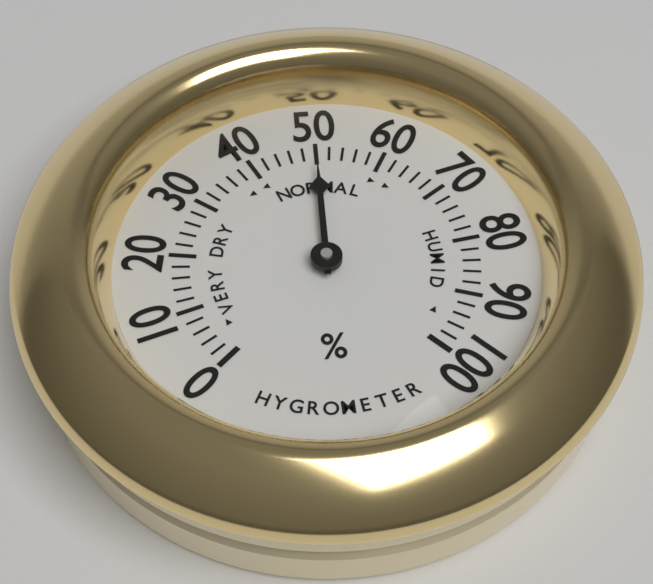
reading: 50 %
